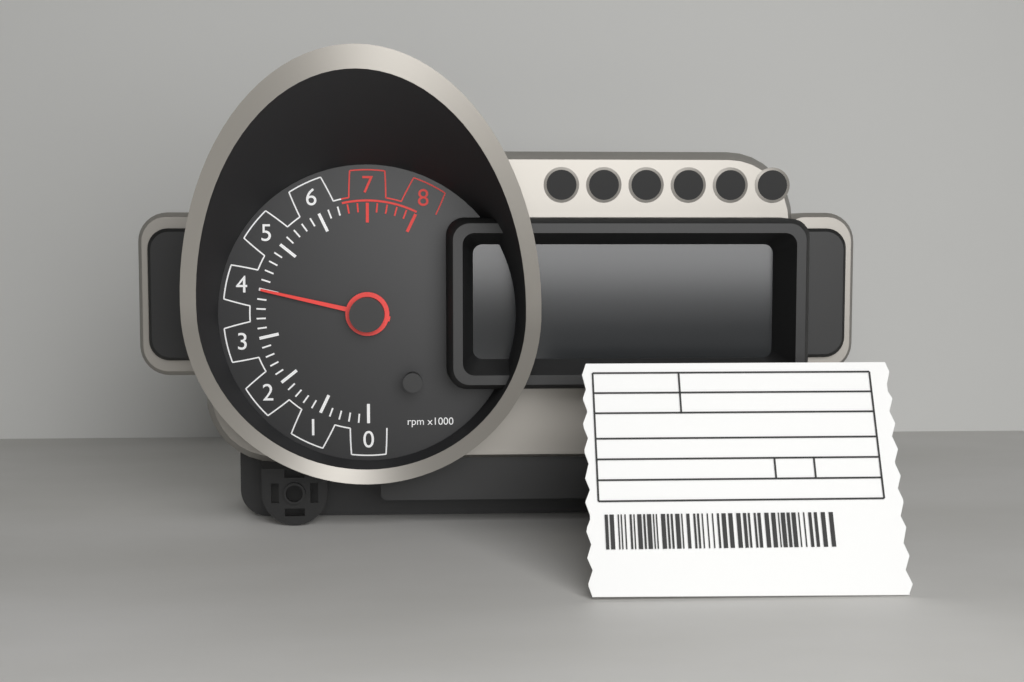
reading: 4.0 rpm x1000
